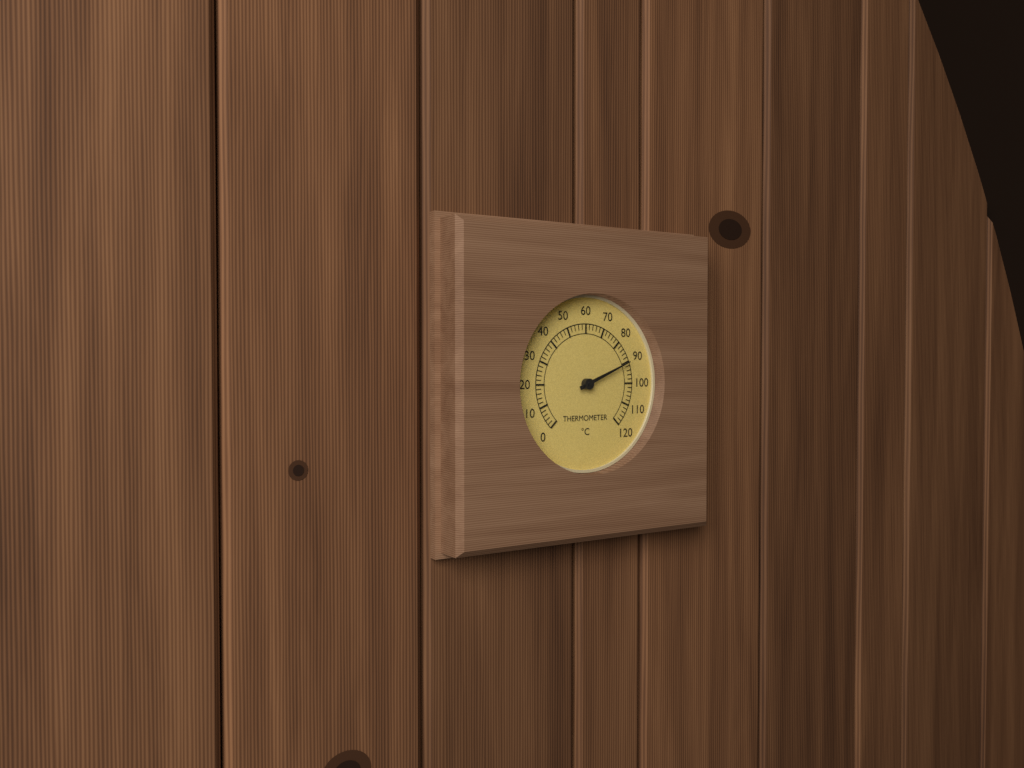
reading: 90 °C
